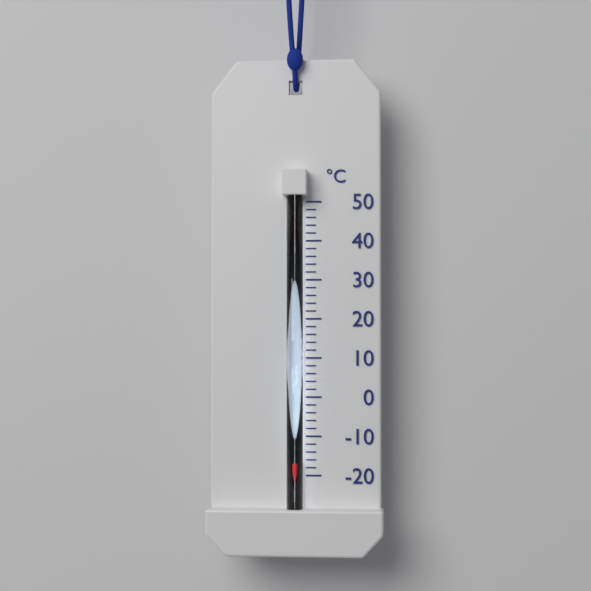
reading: -16 °C
